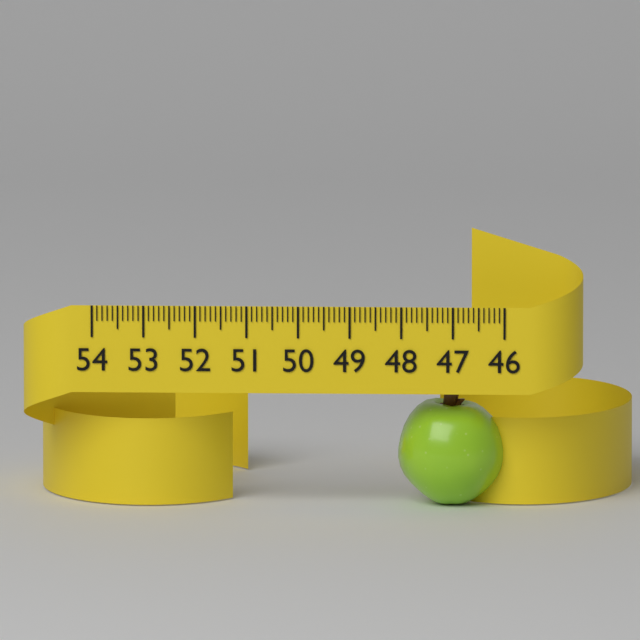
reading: 48.1 (no unit)
